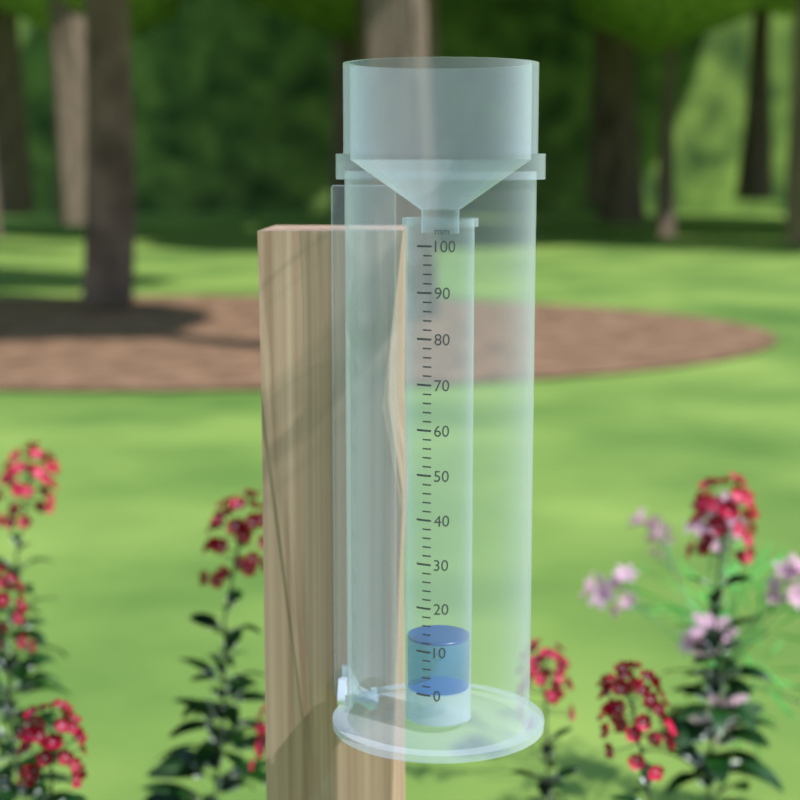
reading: 12 mm
